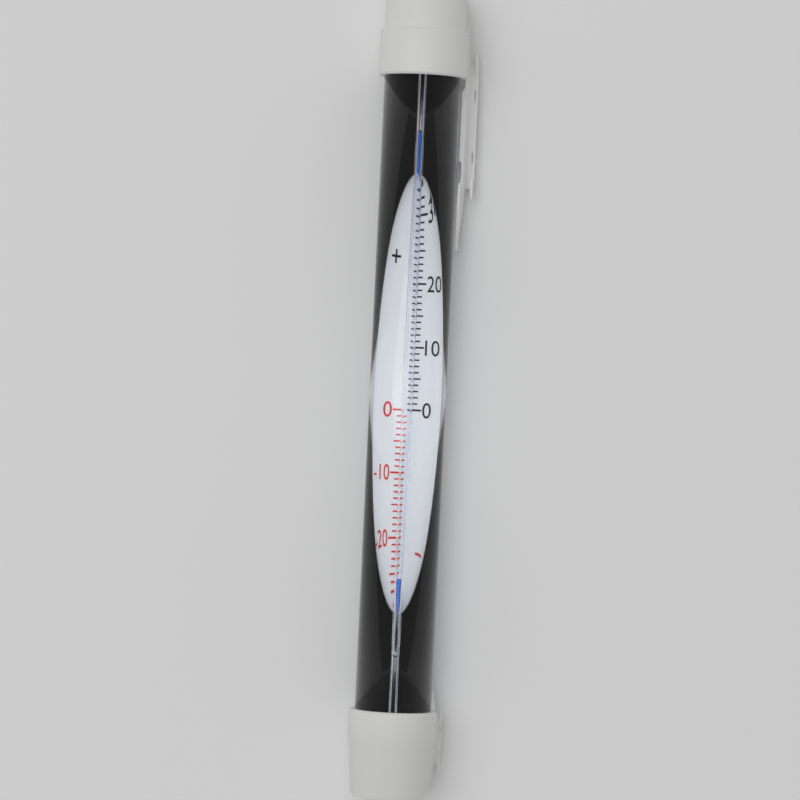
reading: -27 °C
